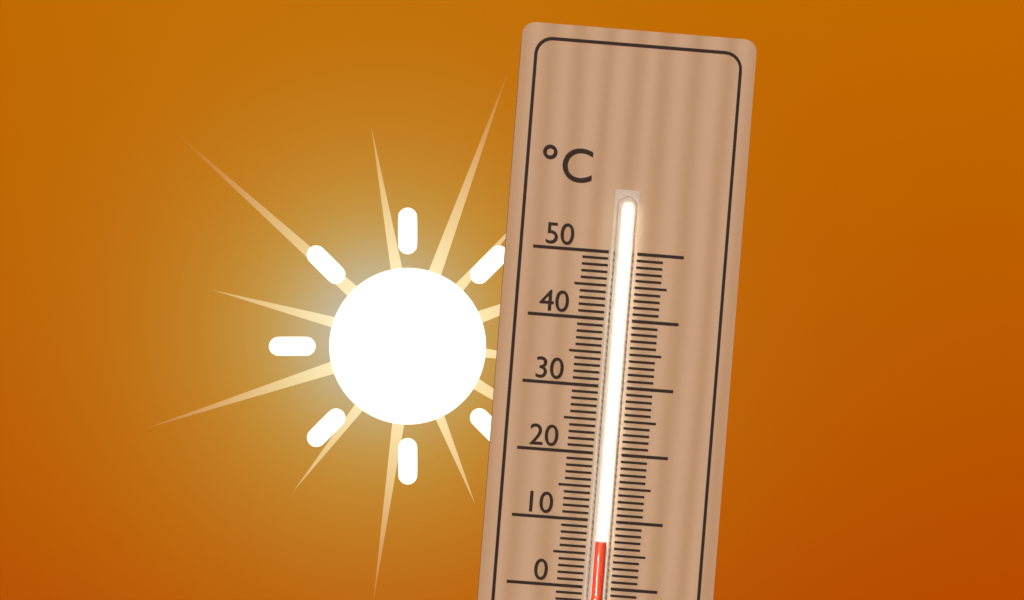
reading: 7 °C
